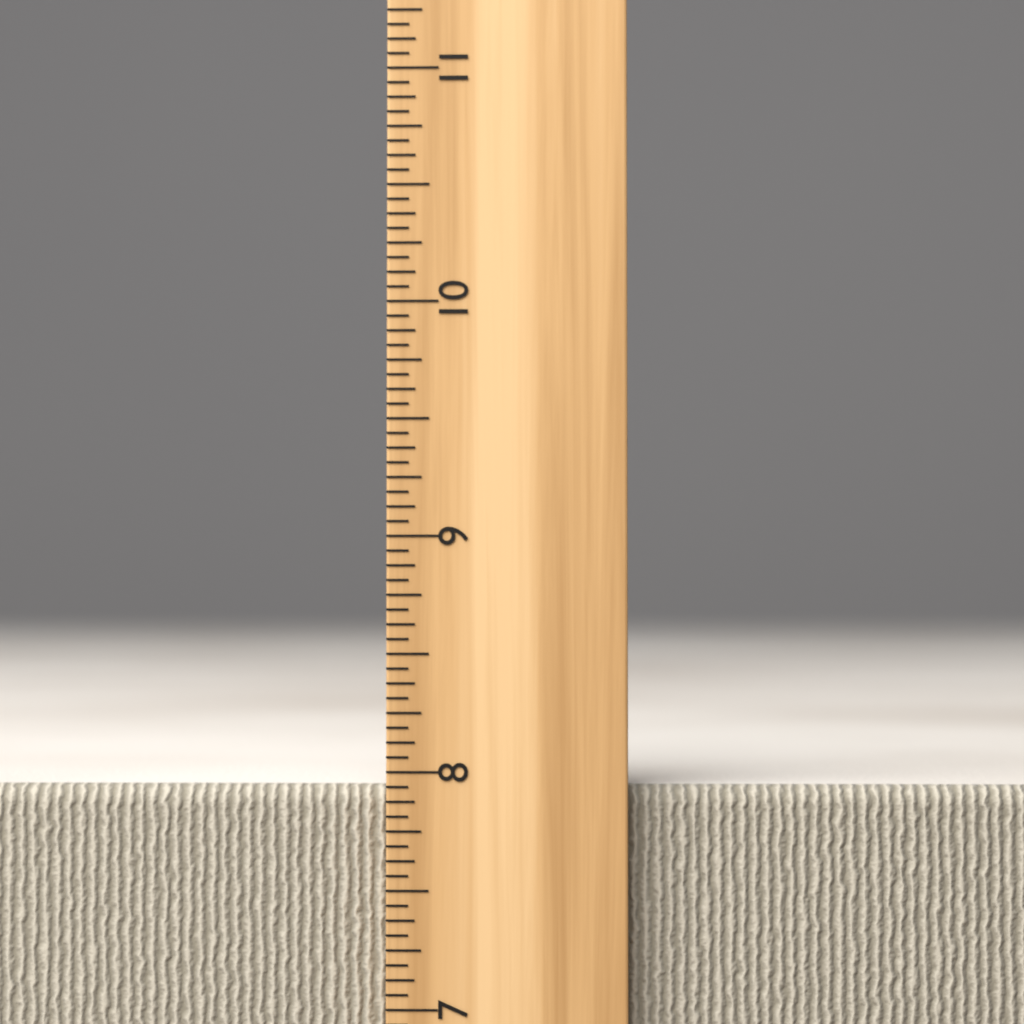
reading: 7.9375 inch
